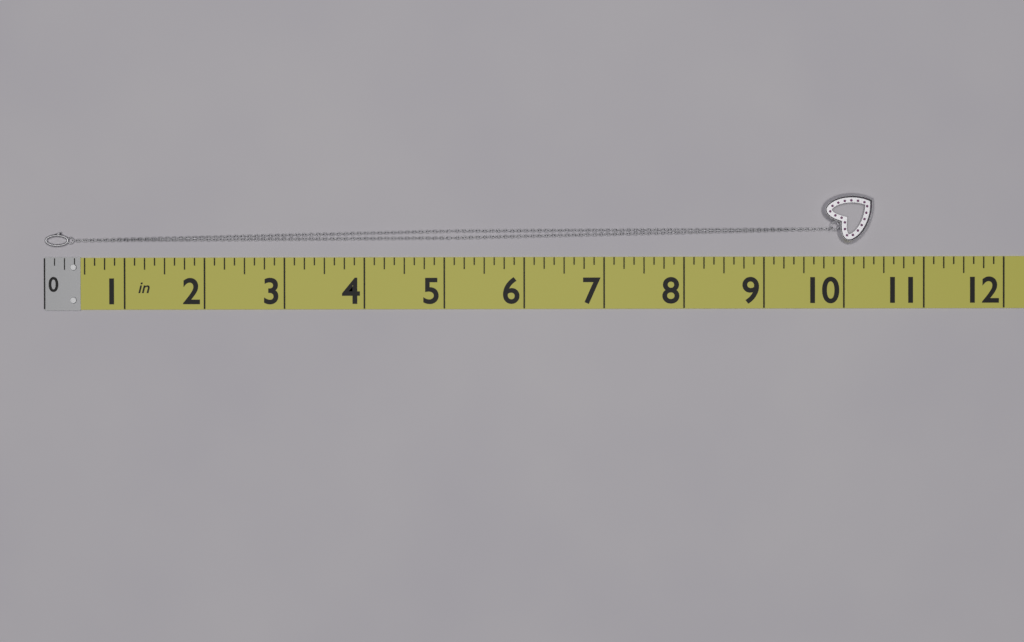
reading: 10.375 in
